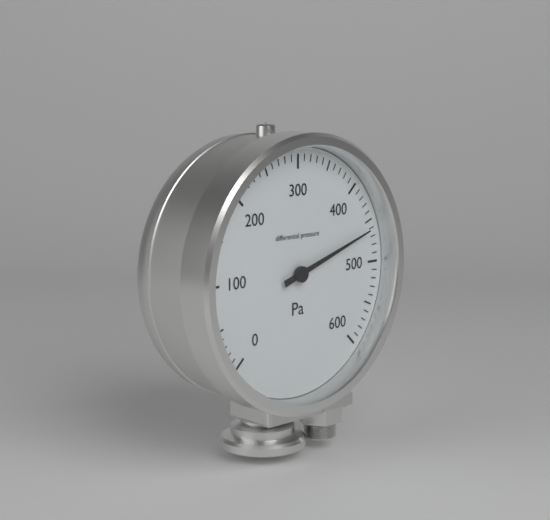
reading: 460 Pa
